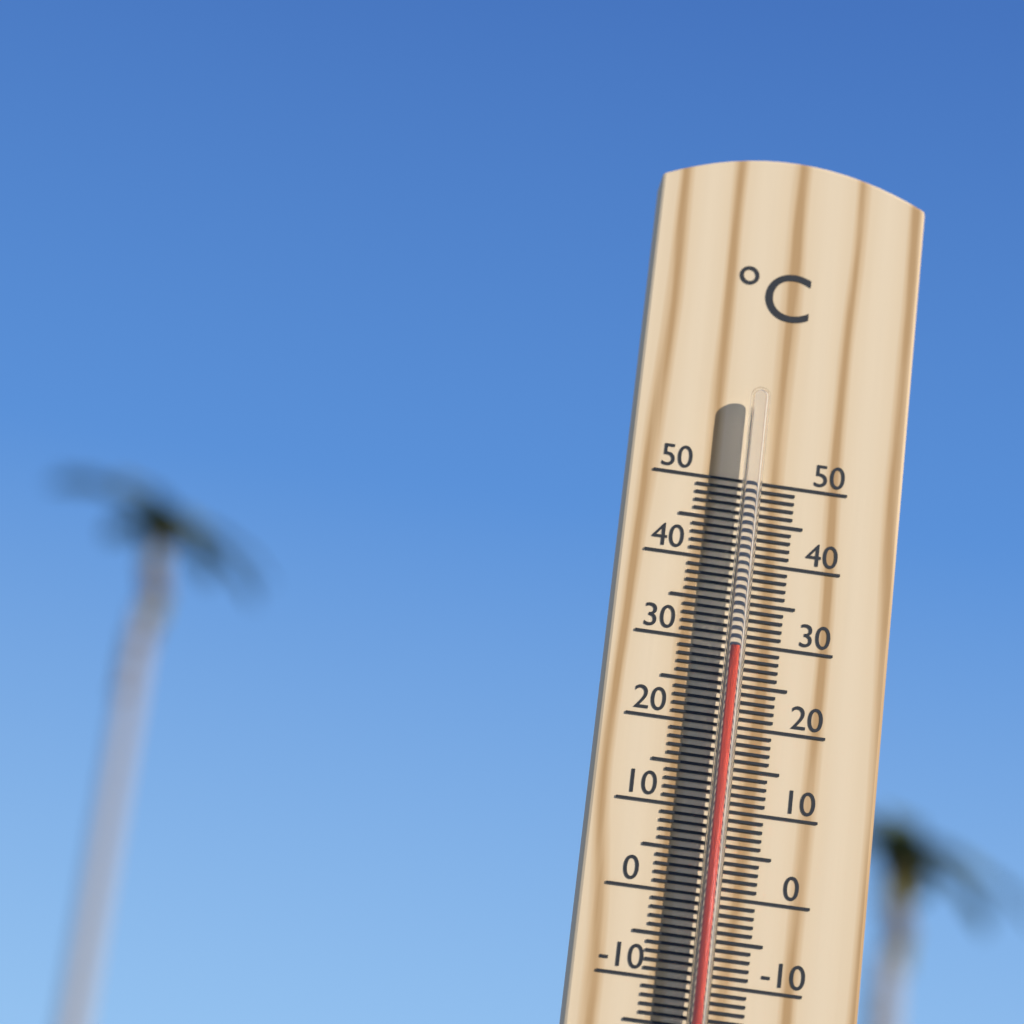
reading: 29 °C
